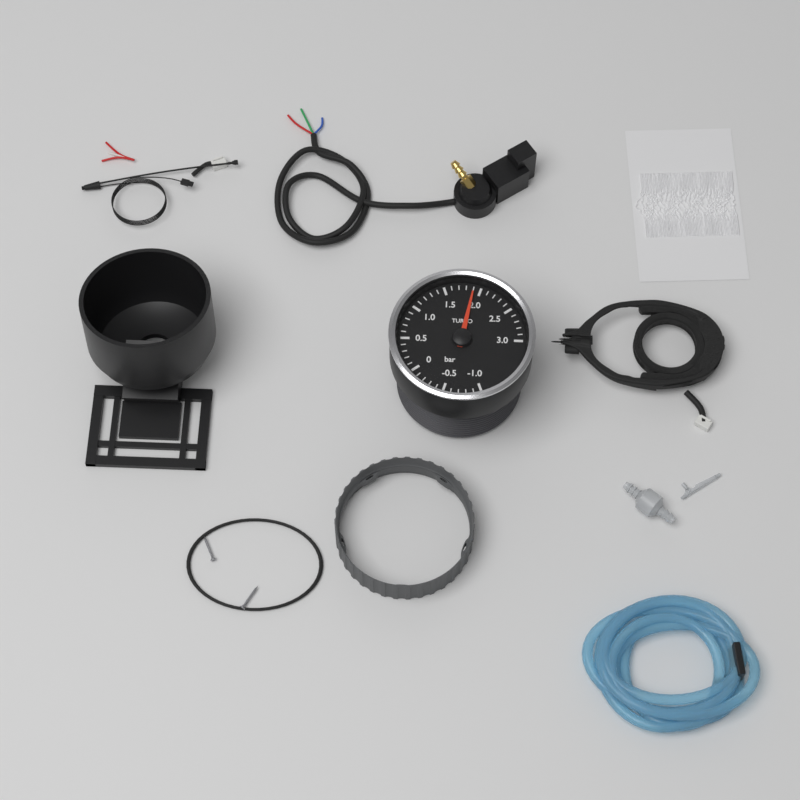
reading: 1.9 bar
